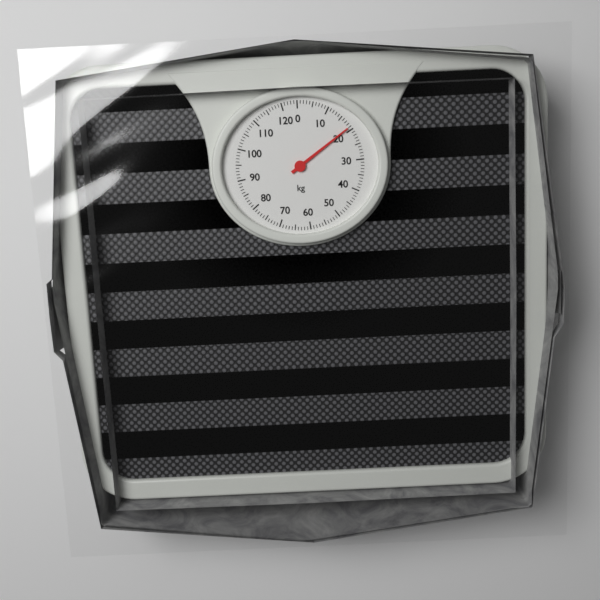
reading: 19 kg
